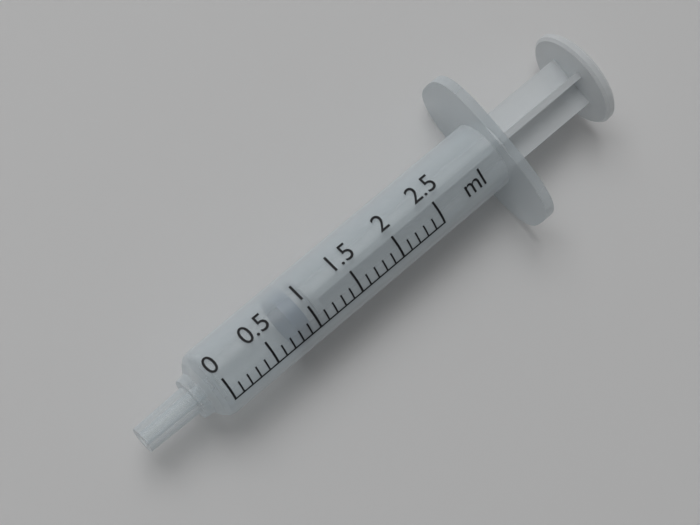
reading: 0.8 ml
